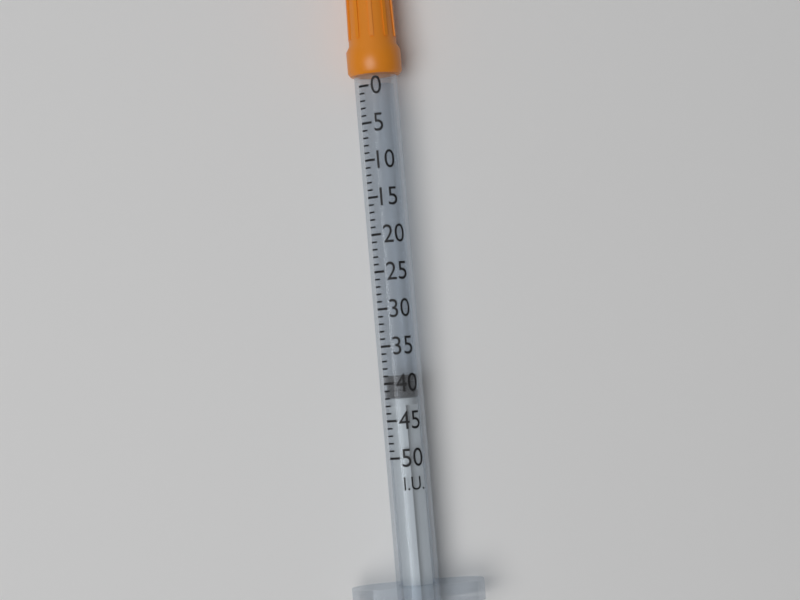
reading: 39 I.U.
